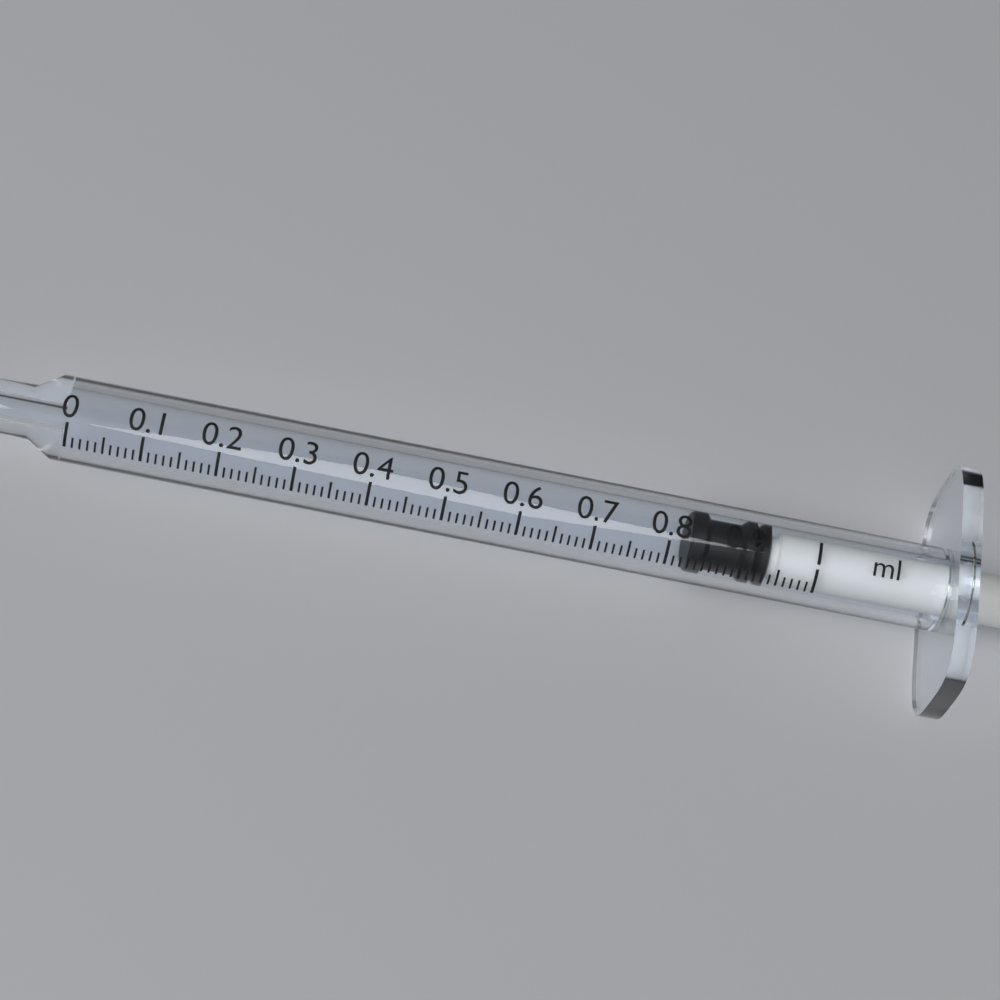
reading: 0.83 ml
